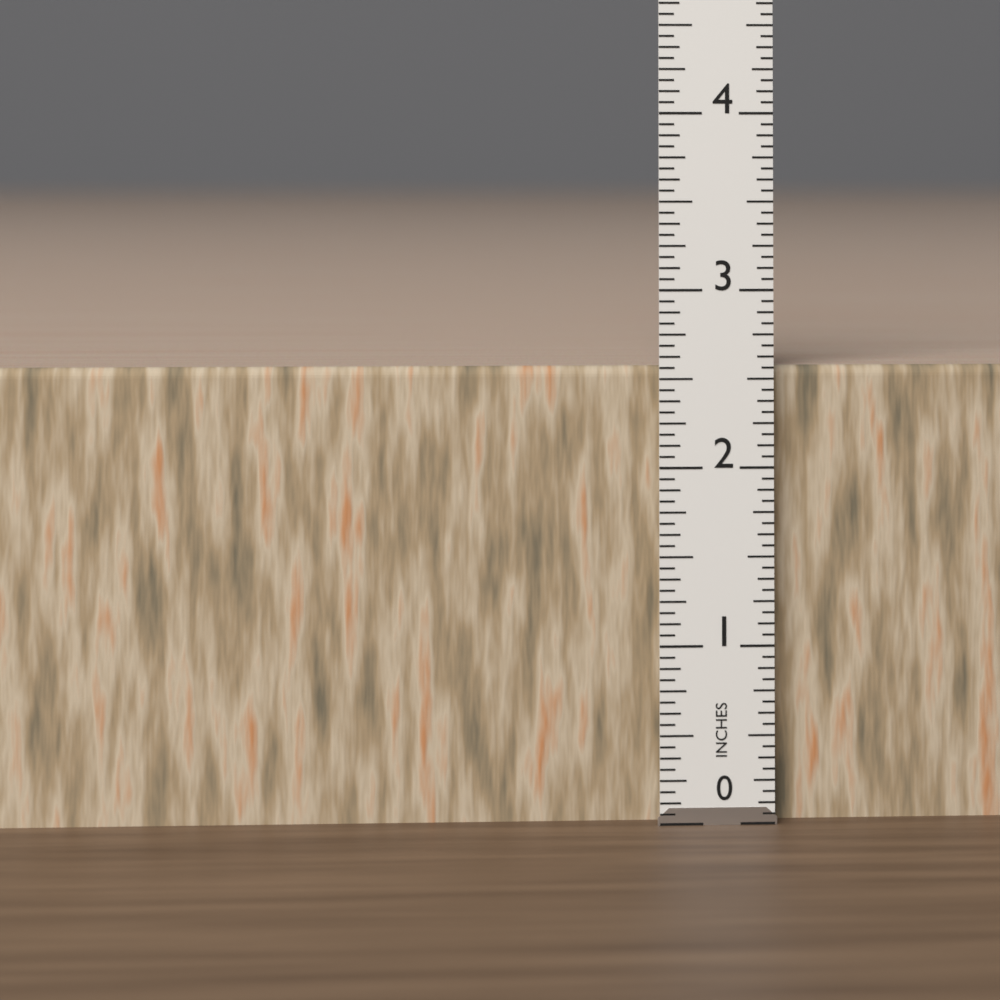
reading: 2.5625 in
